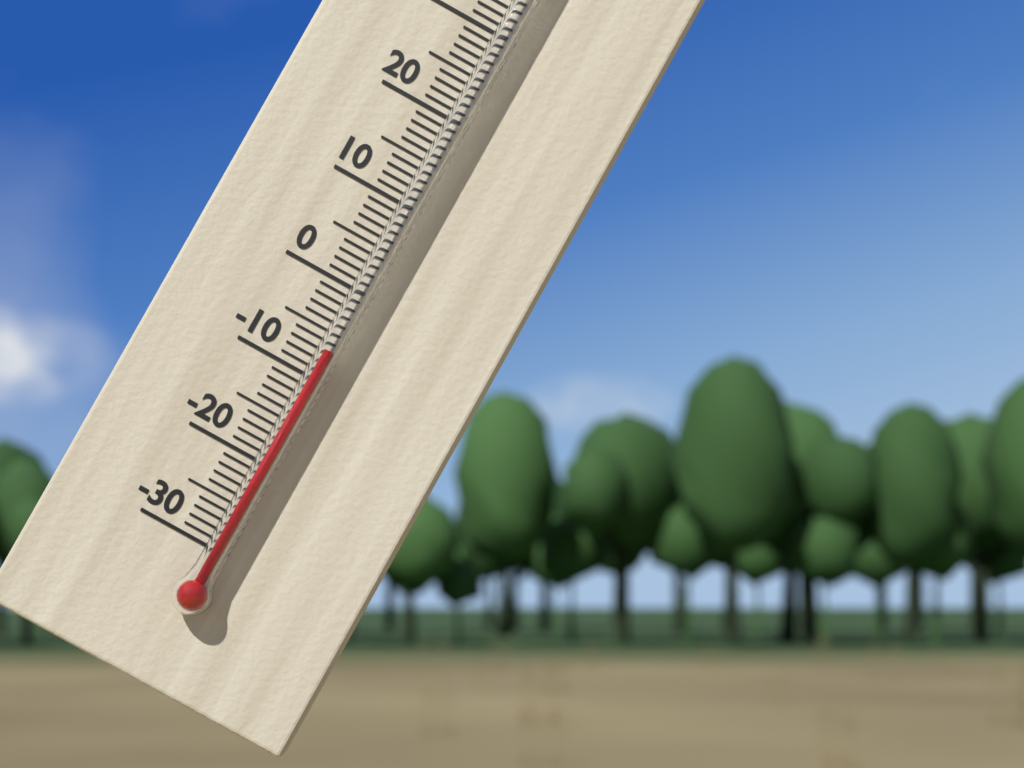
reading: -7 °C
